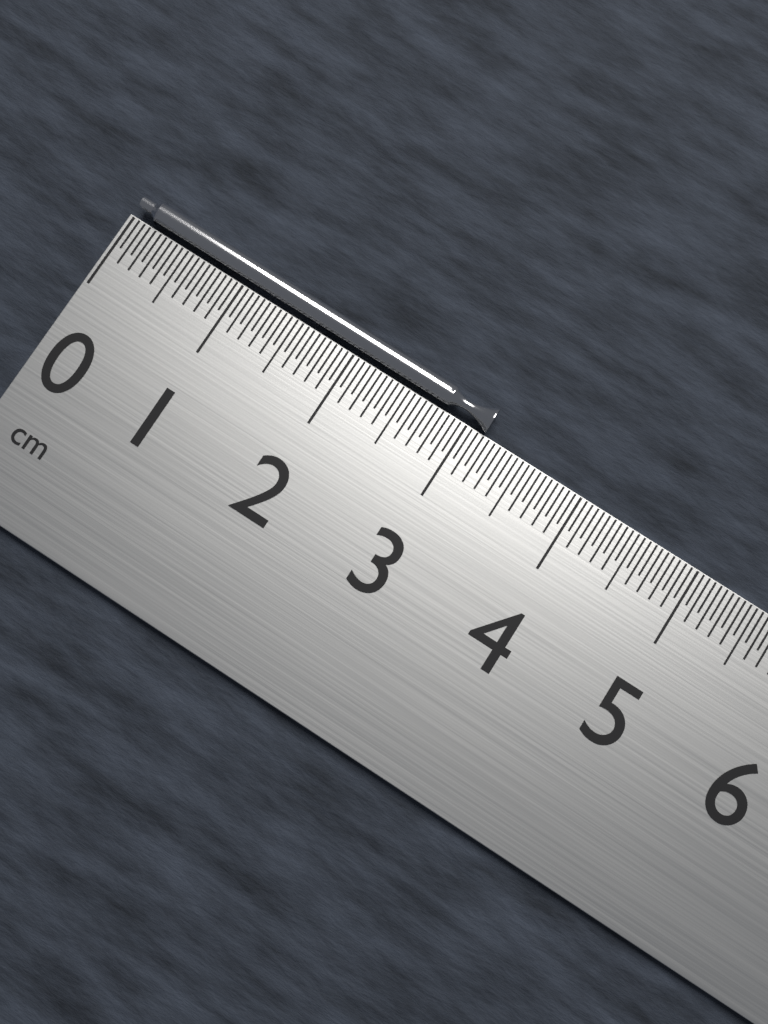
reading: 3.15 cm
